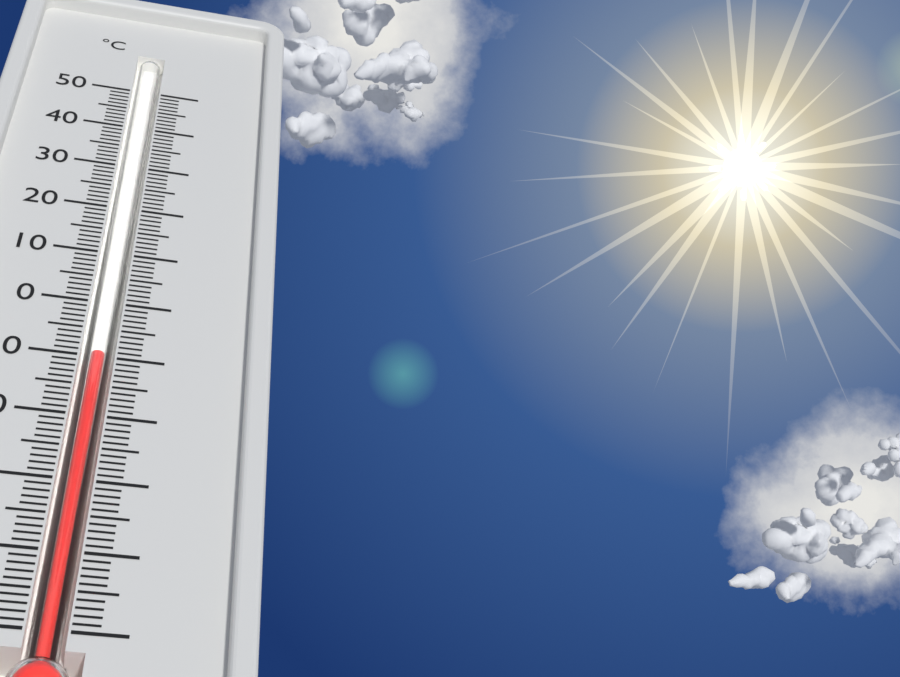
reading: -9 °C
